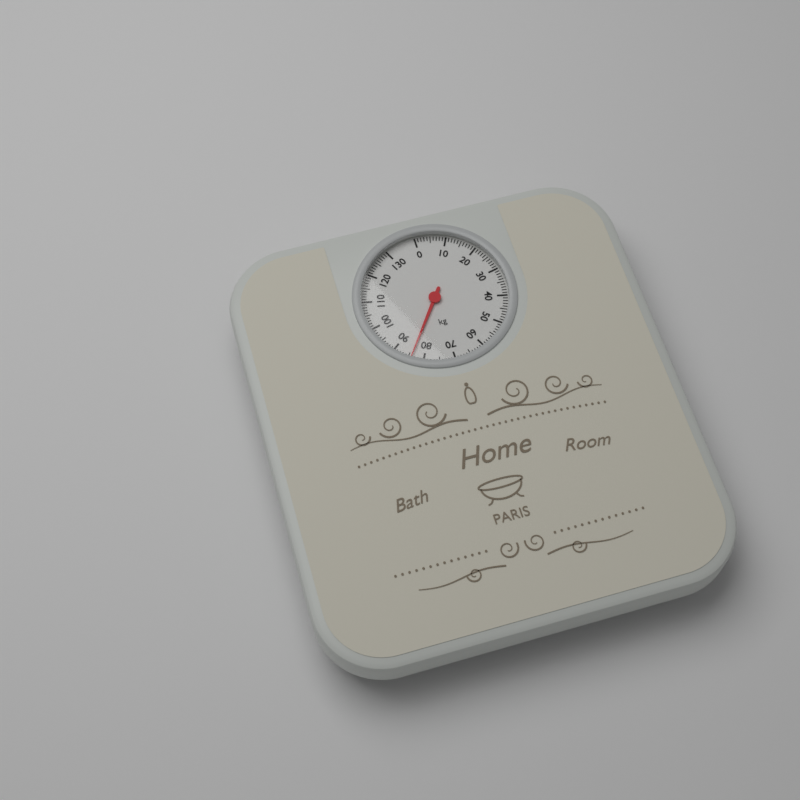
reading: 84 kg
